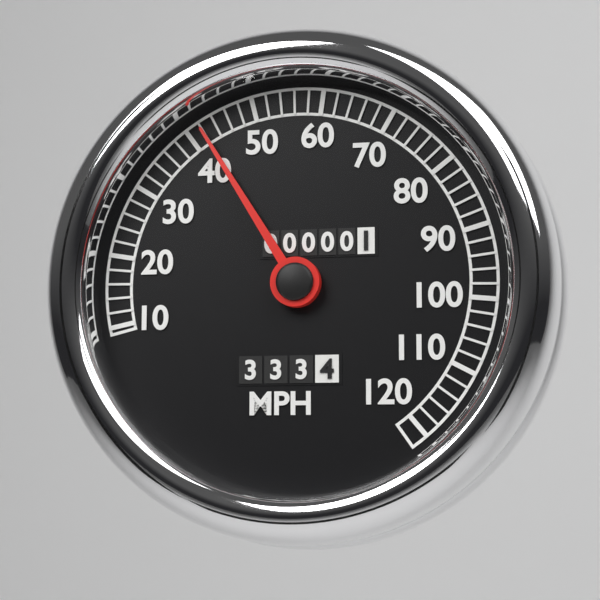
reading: 42 MPH
